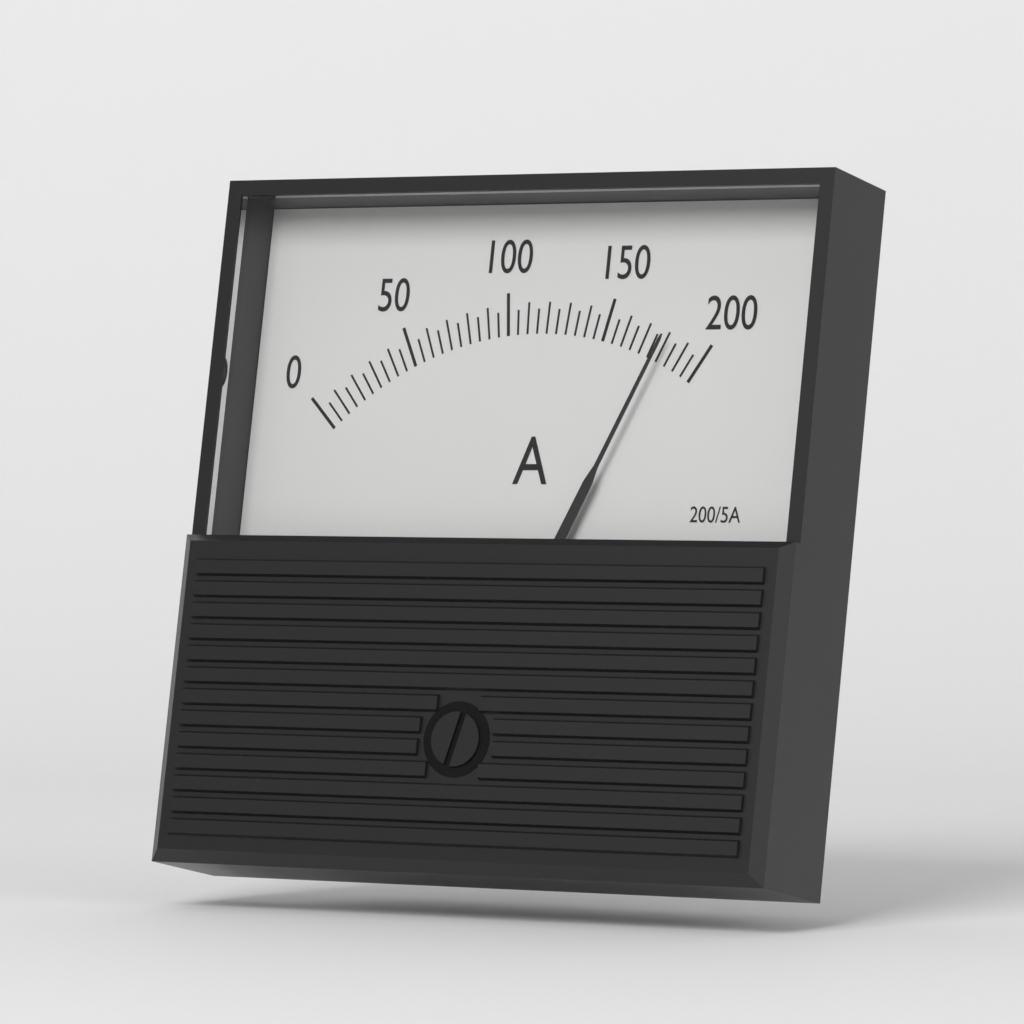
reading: 180 A
